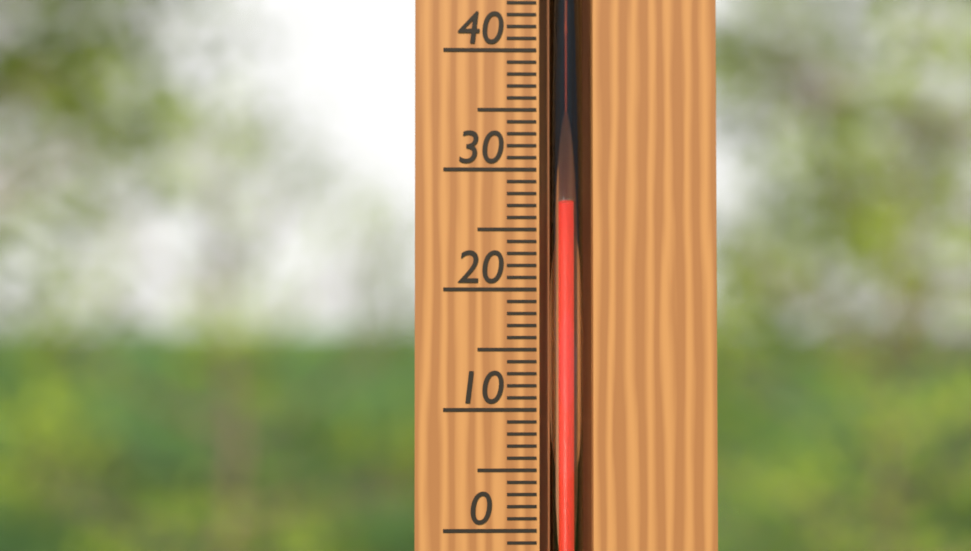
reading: 27 °C
